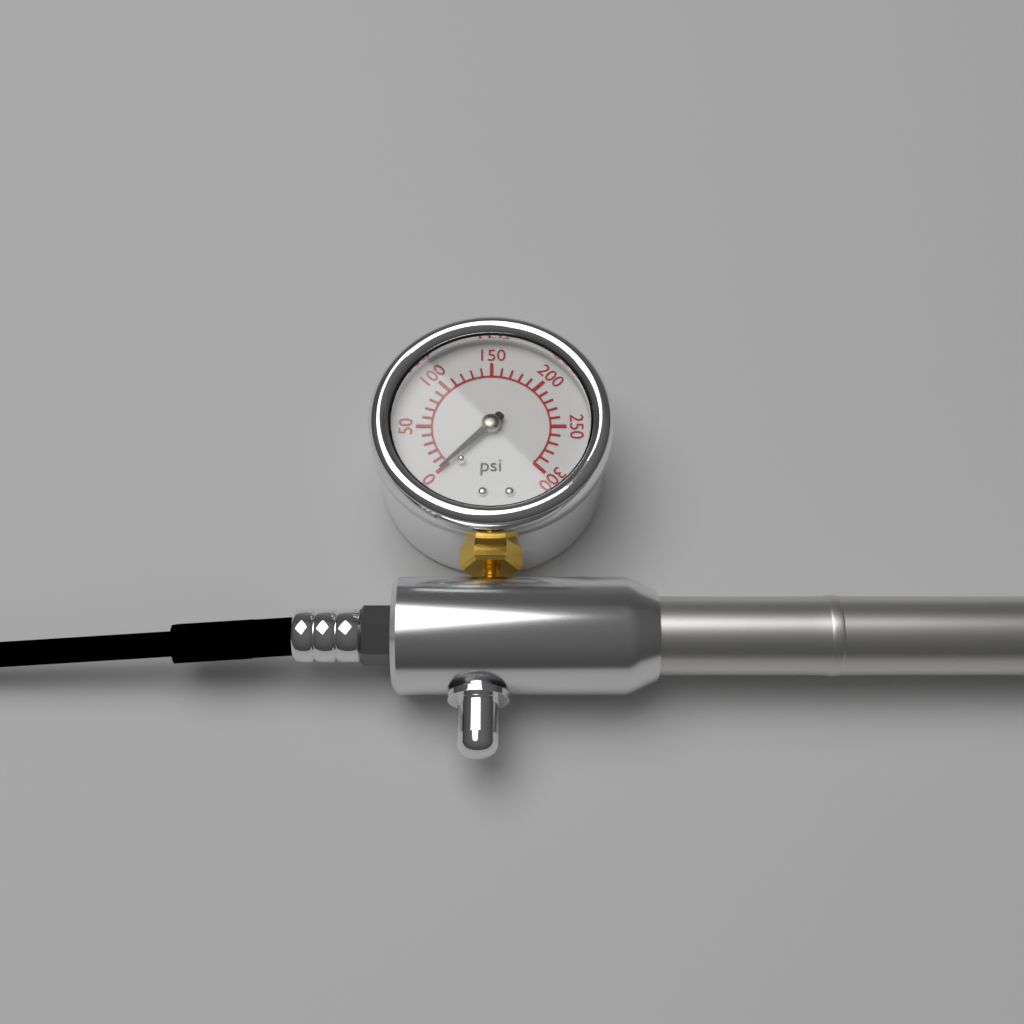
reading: 0 psi
